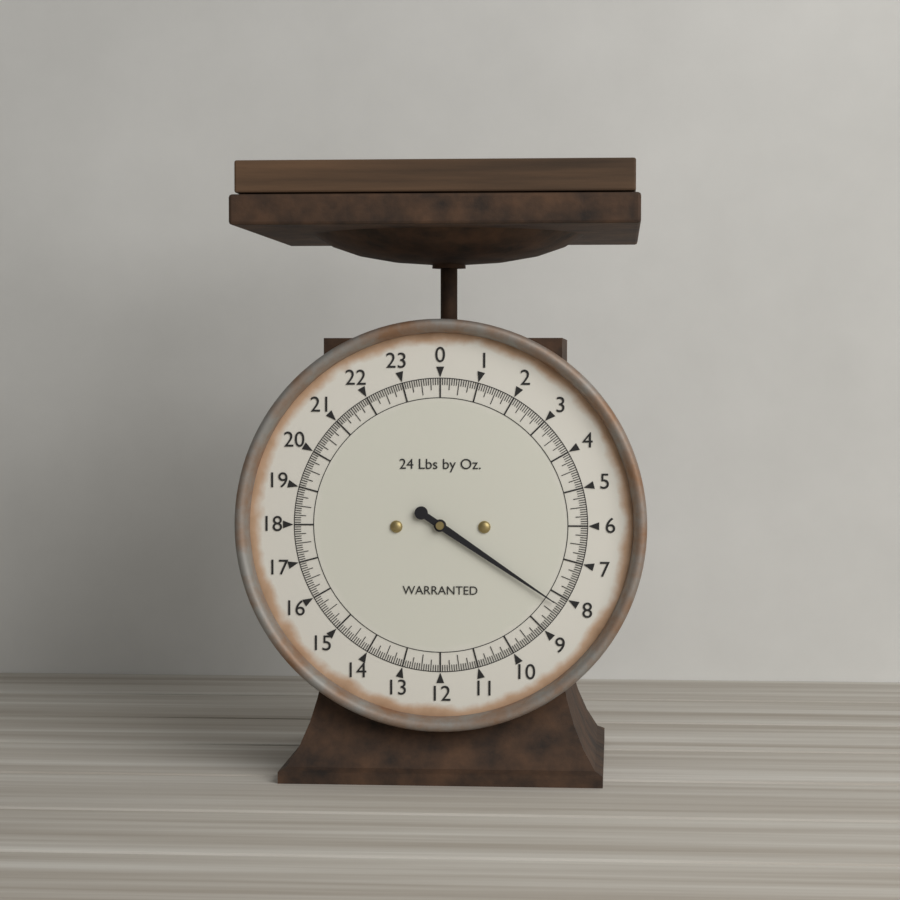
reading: 8.2500 lb
